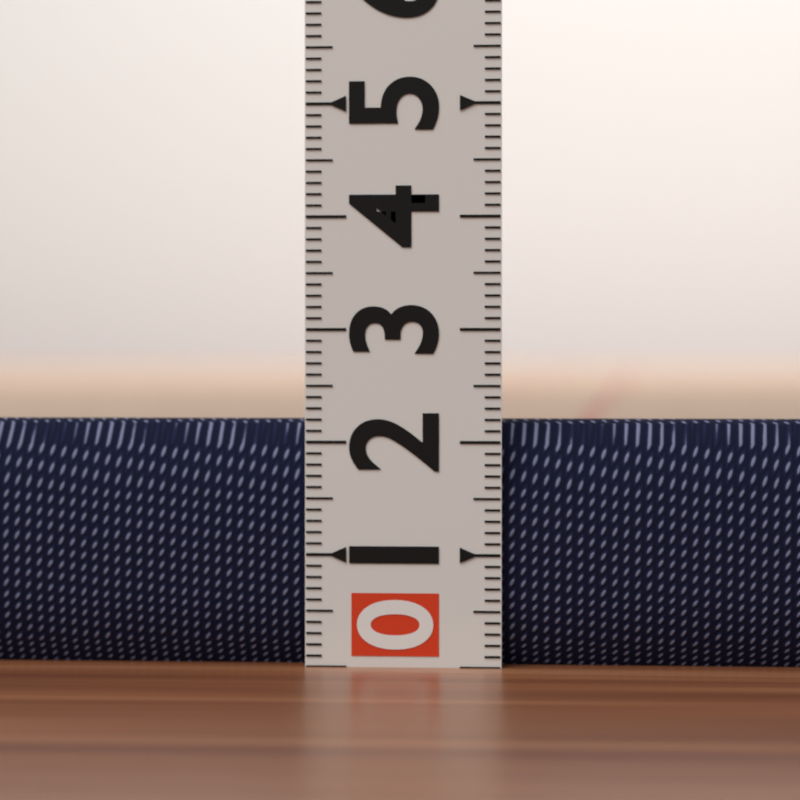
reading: 2.2 (no unit)
